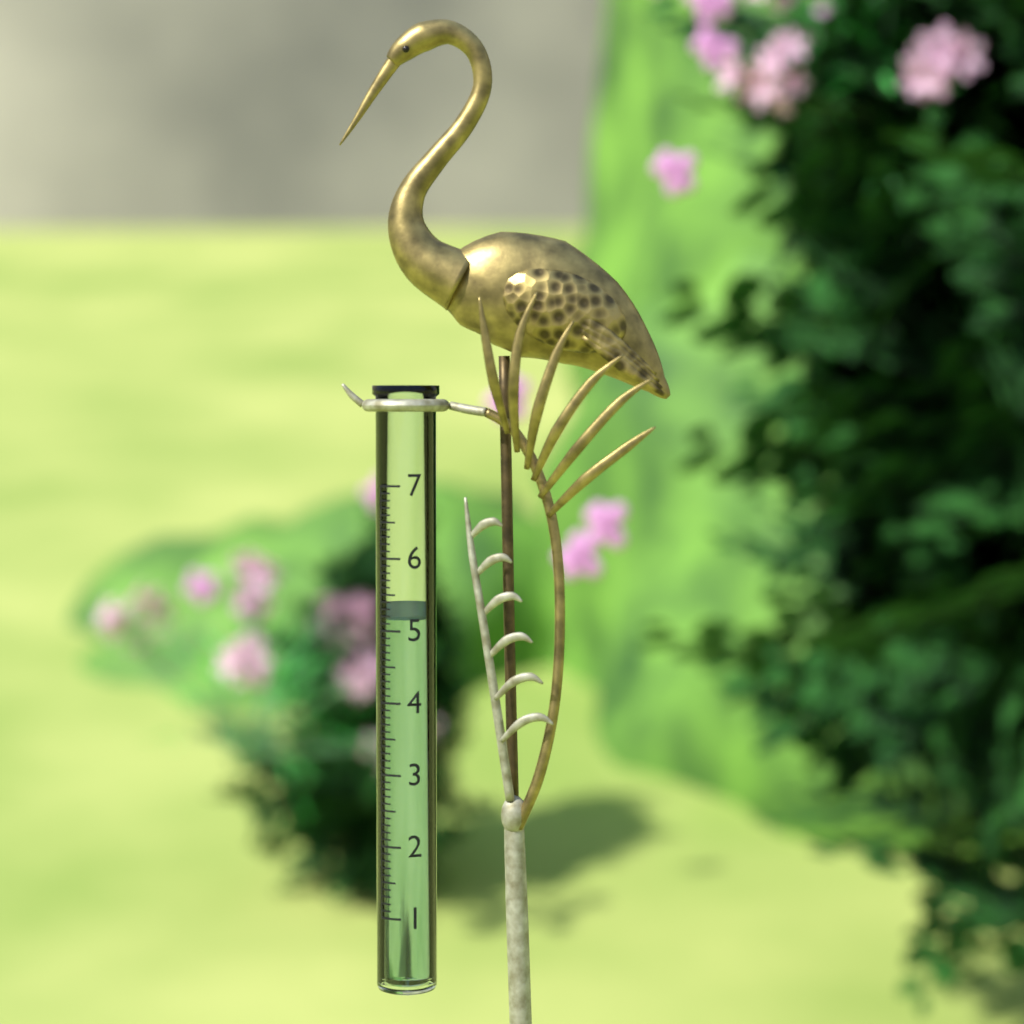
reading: 5.2 (no unit)
